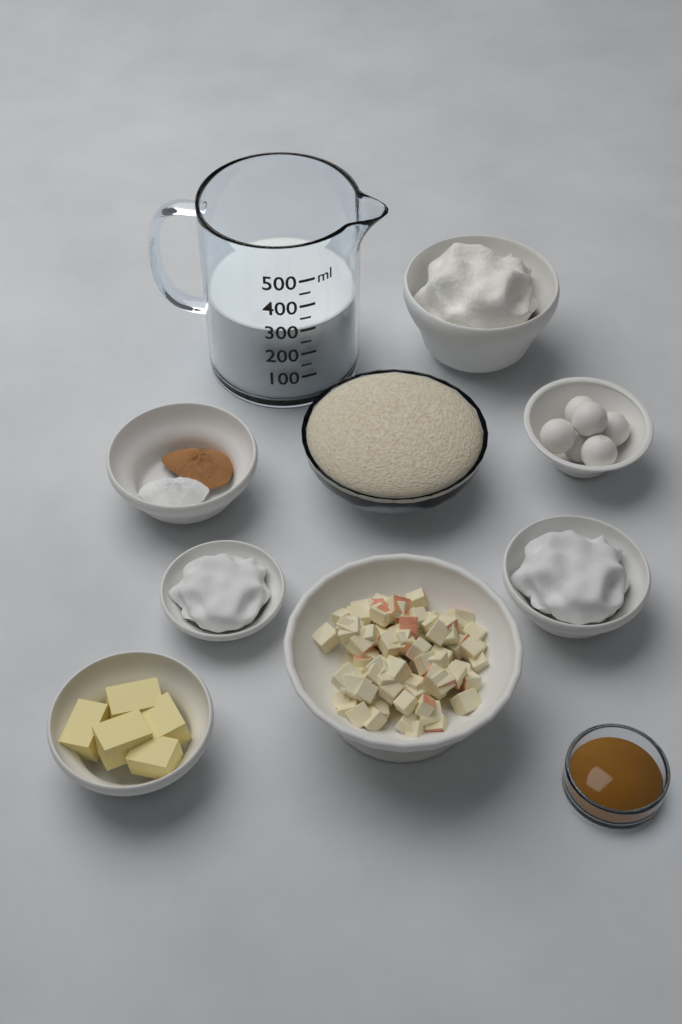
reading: 300 ml
